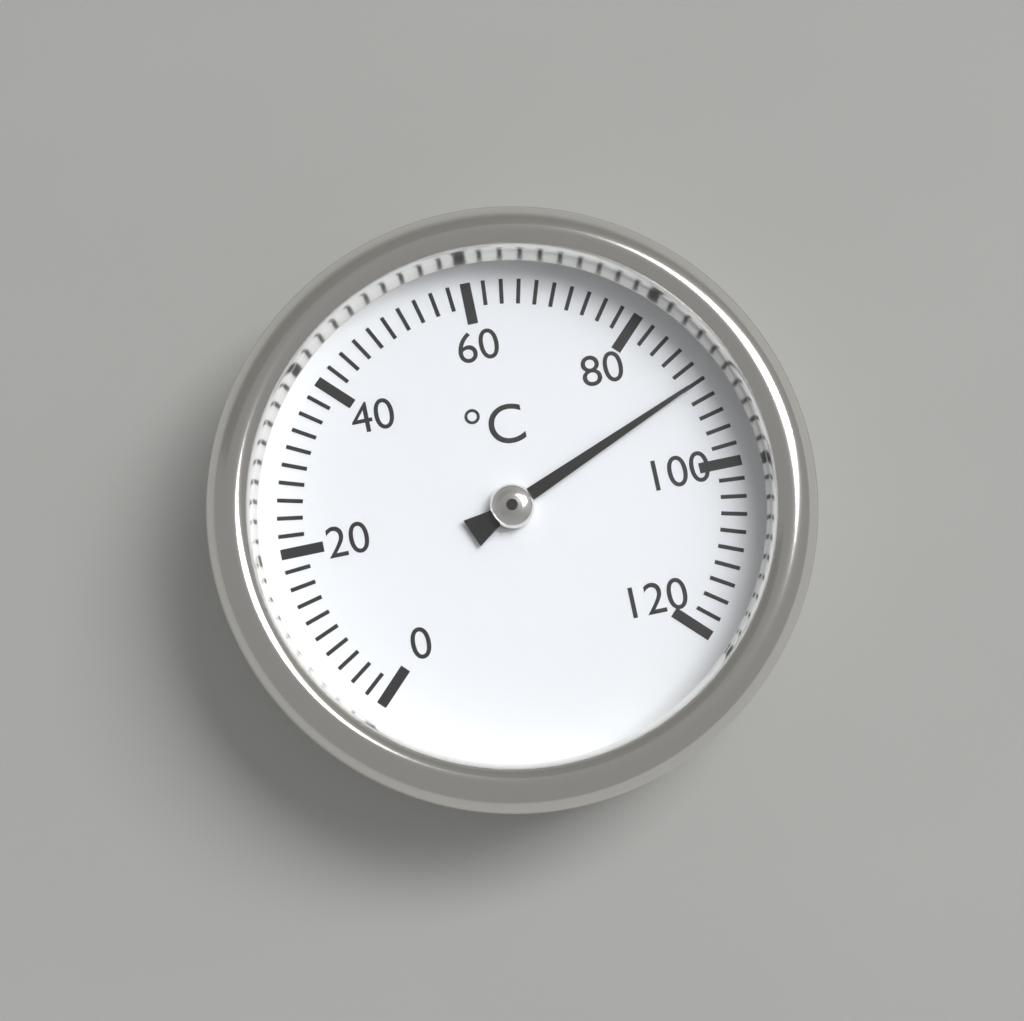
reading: 90 °C
